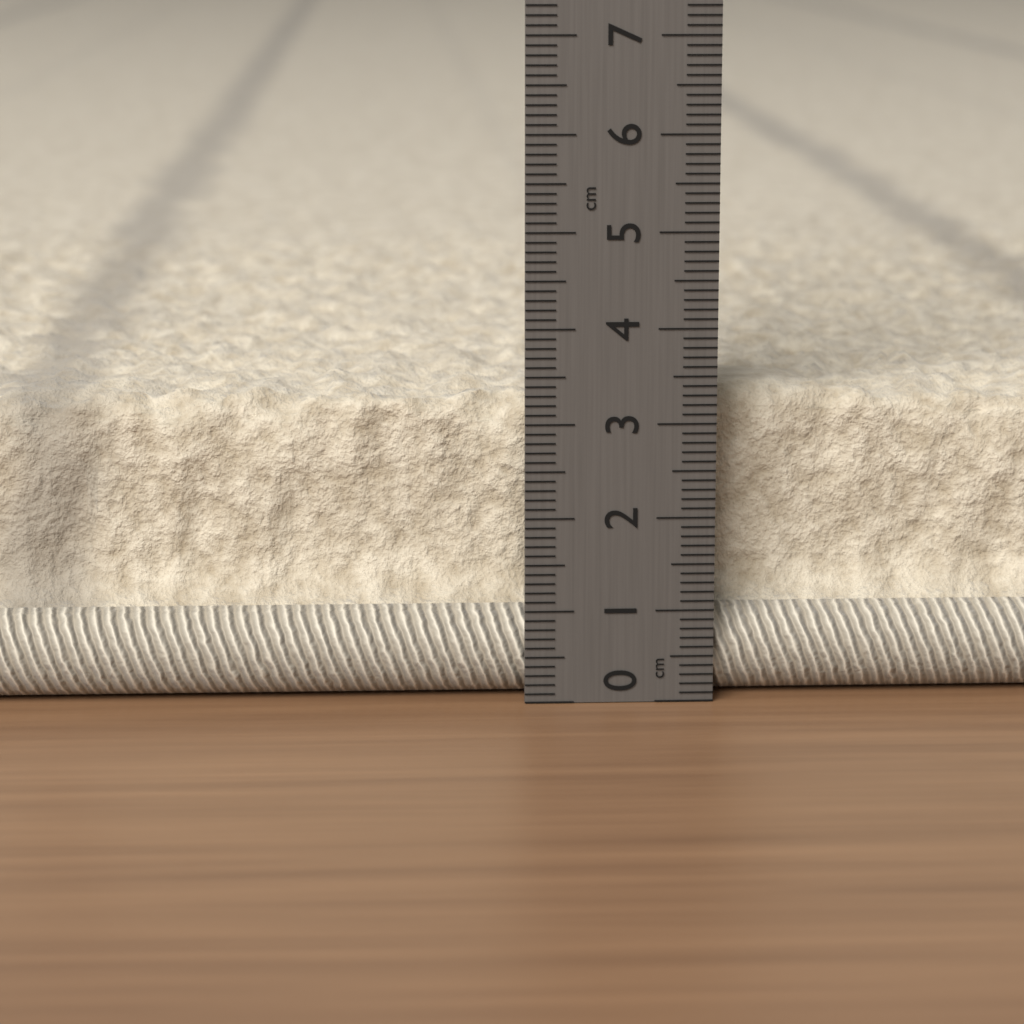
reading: 3.3 cm
